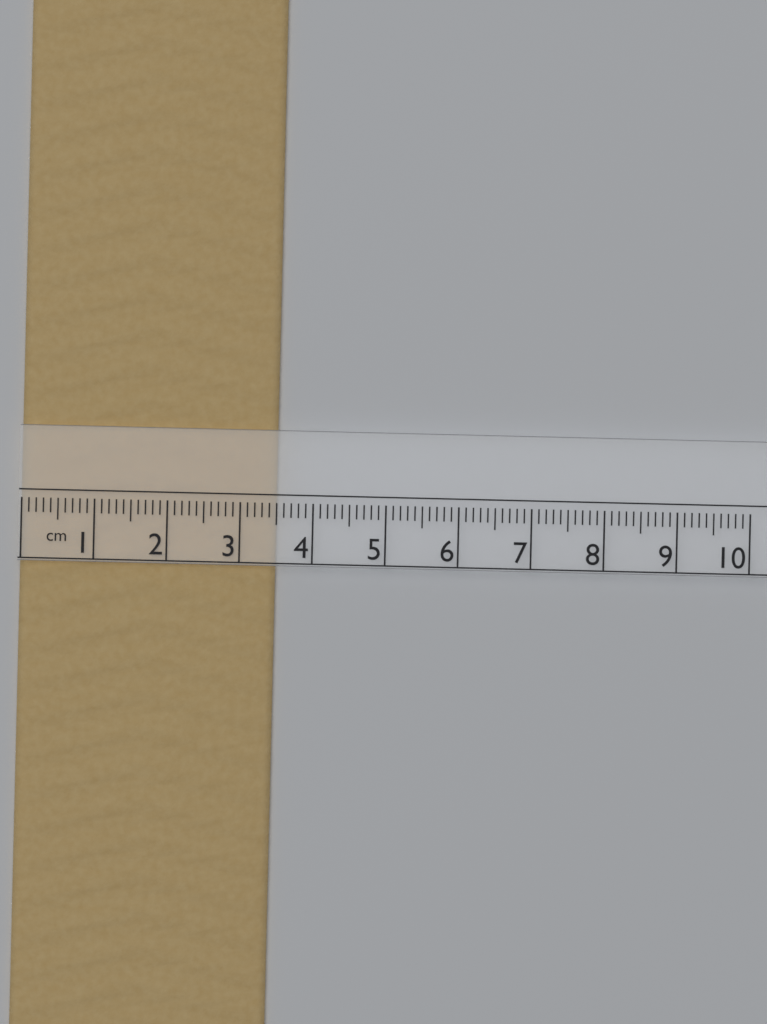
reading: 3.5 cm
